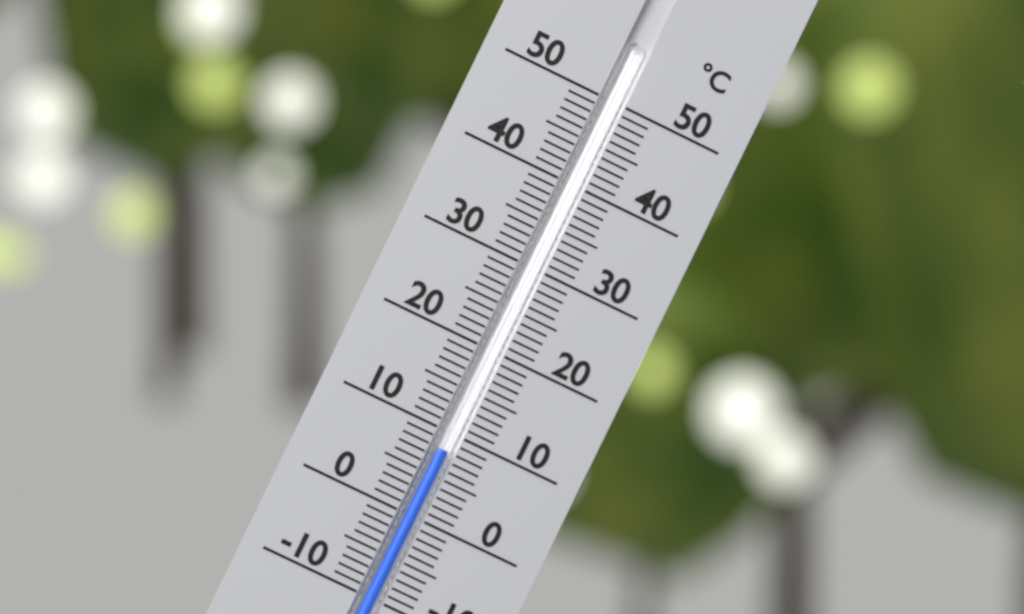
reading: 8 °C
